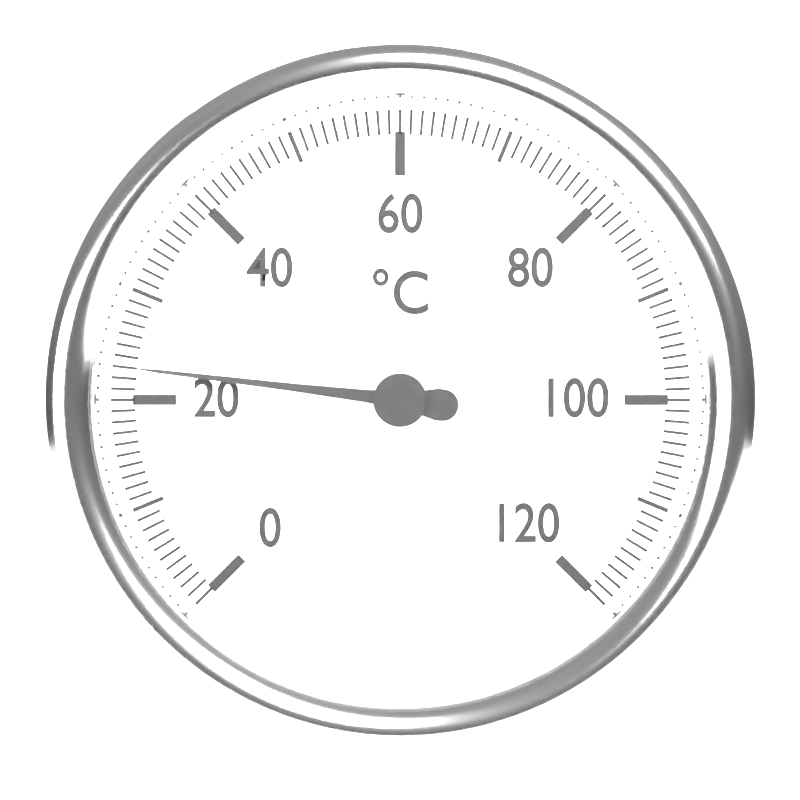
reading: 23 °C
